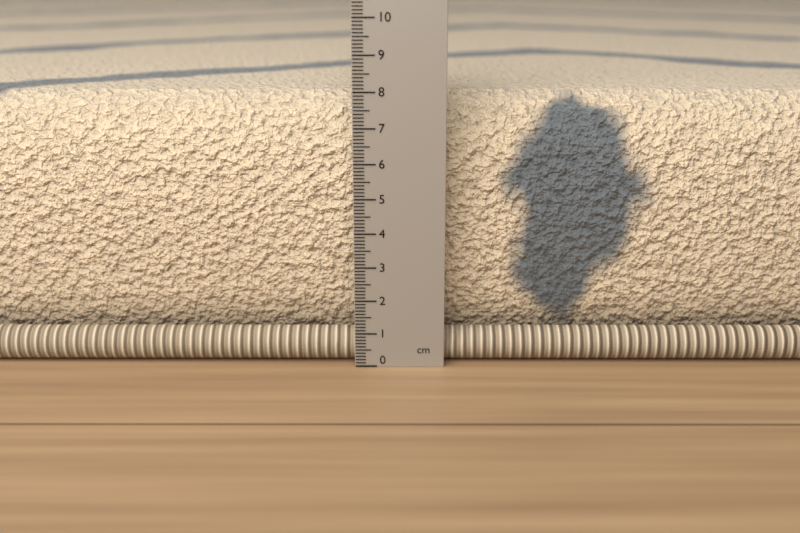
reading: 7.8 cm
